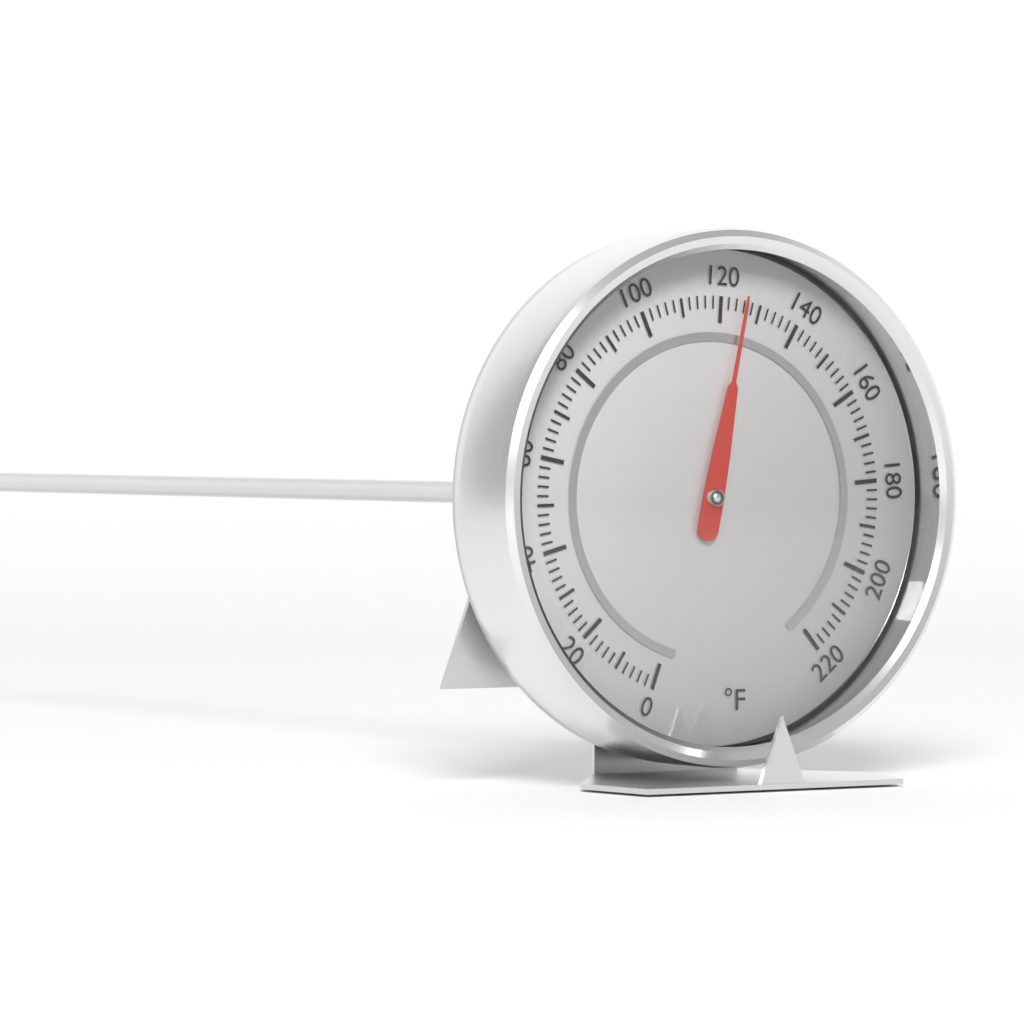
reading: 126 °F
